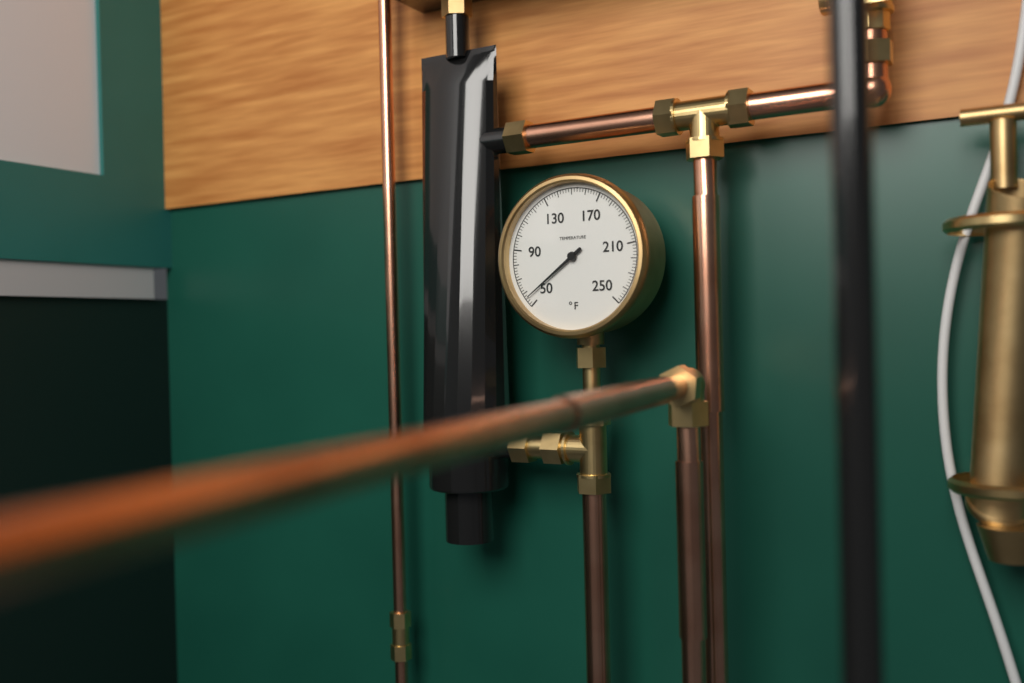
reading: 56 °F
